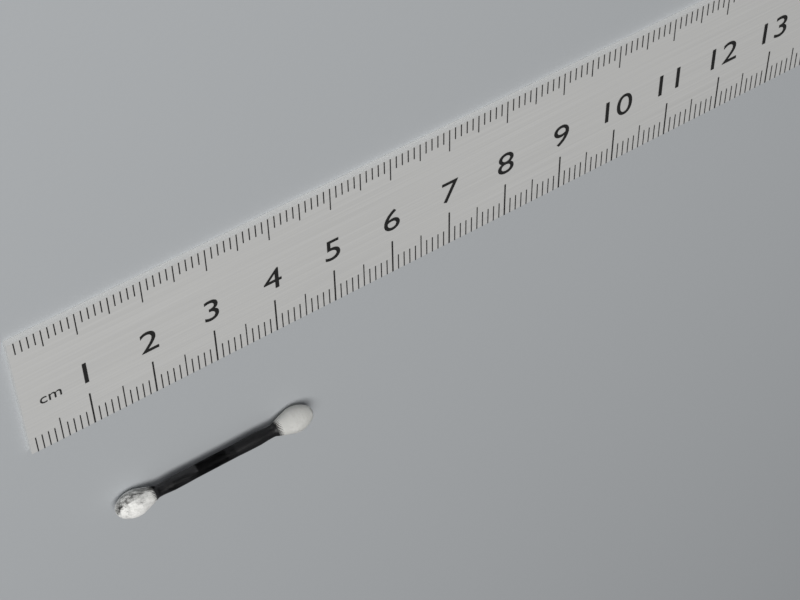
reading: 4.4 cm
